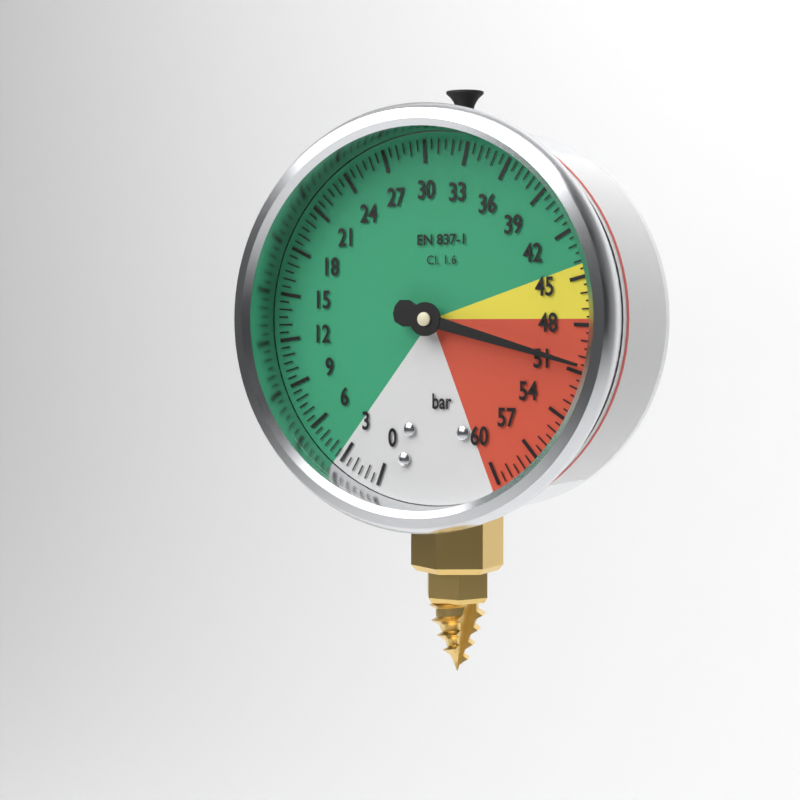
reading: 50.5 bar
